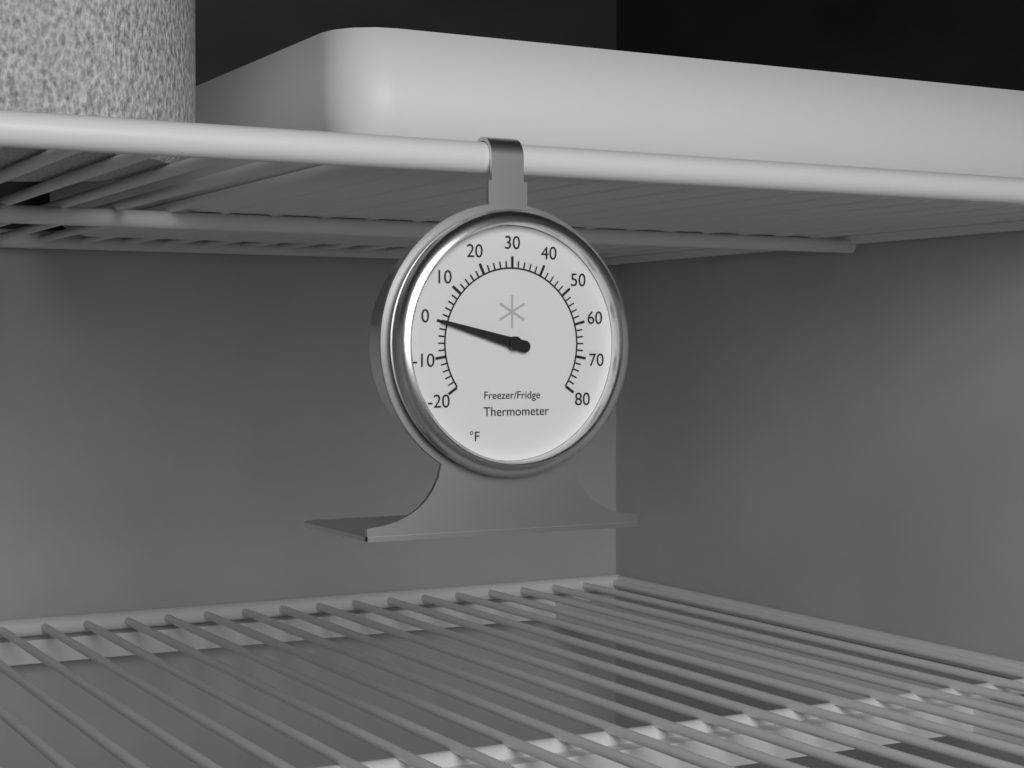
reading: 0 °F
